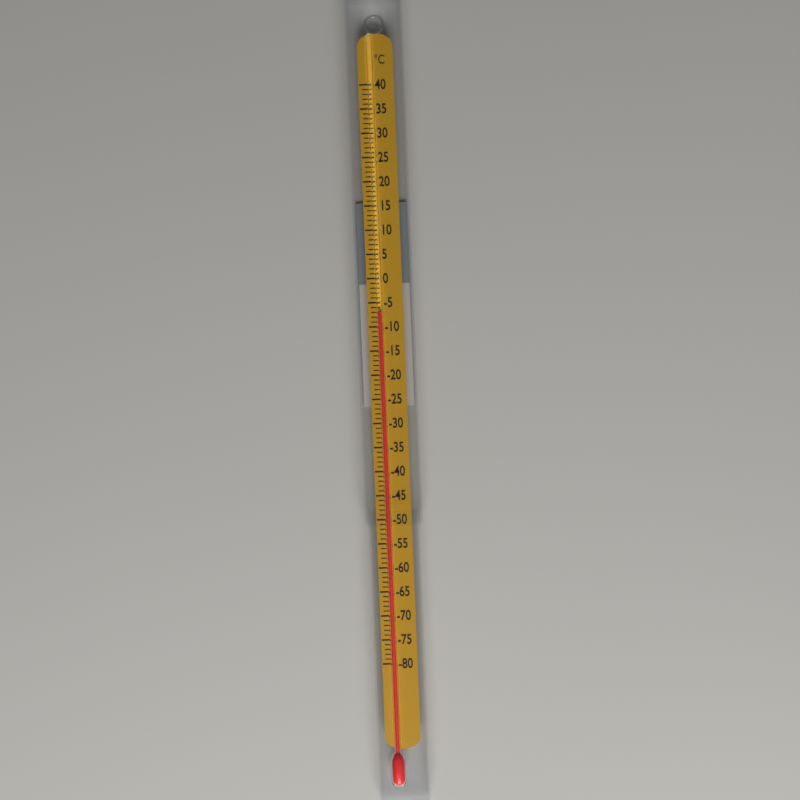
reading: -7 °C
